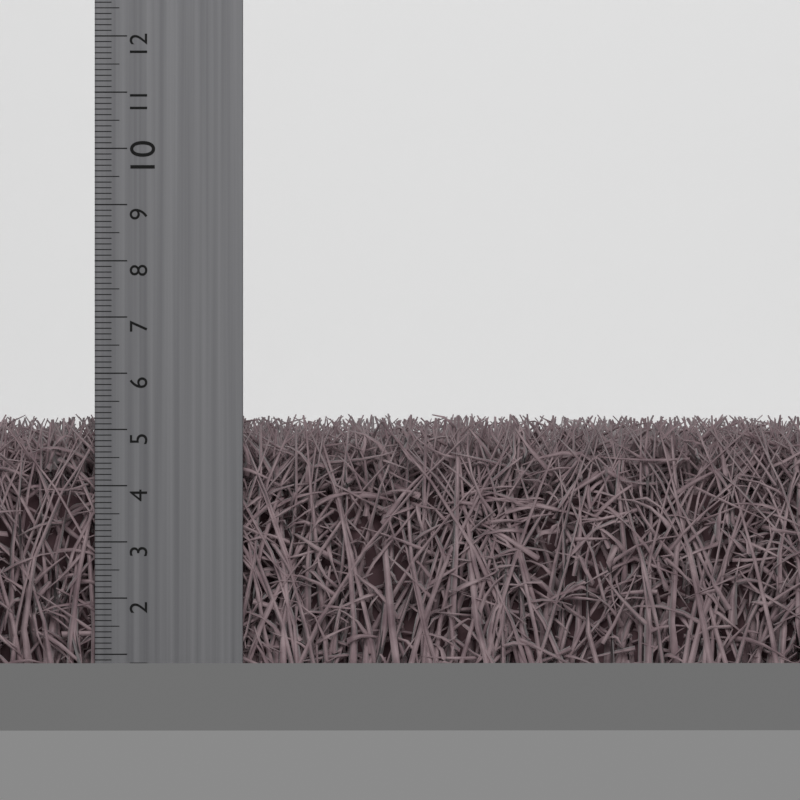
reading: 5.3 cm
